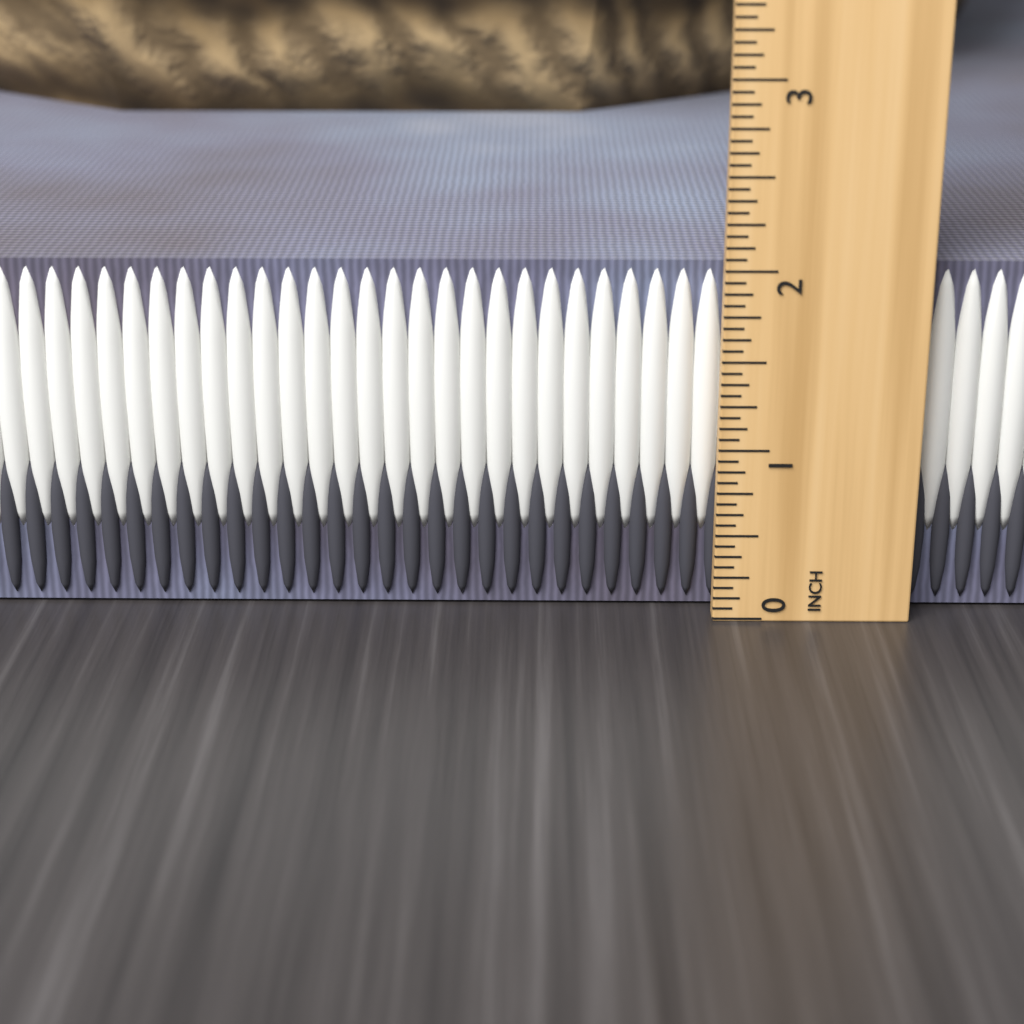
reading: 2.0000 in
